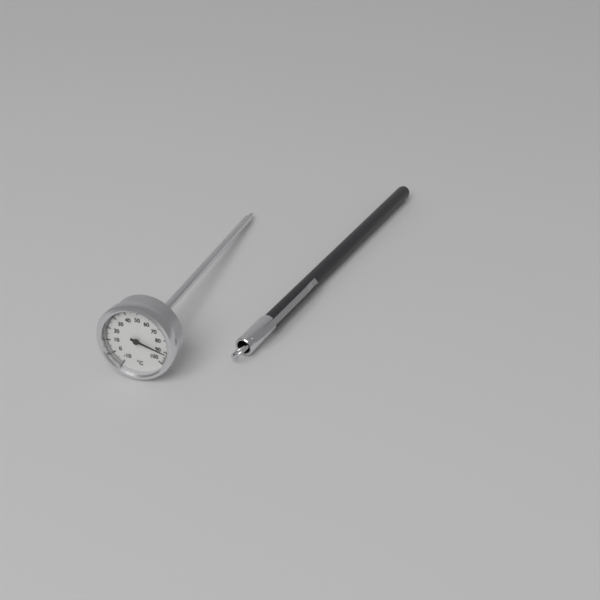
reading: 91 °C
